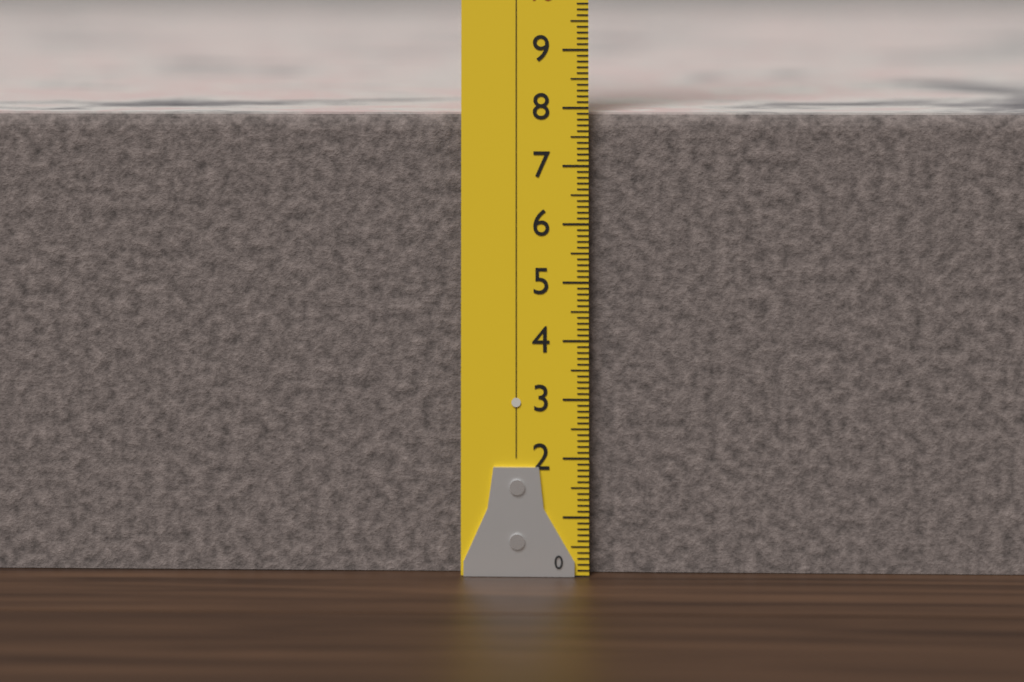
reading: 7.9 (no unit)
